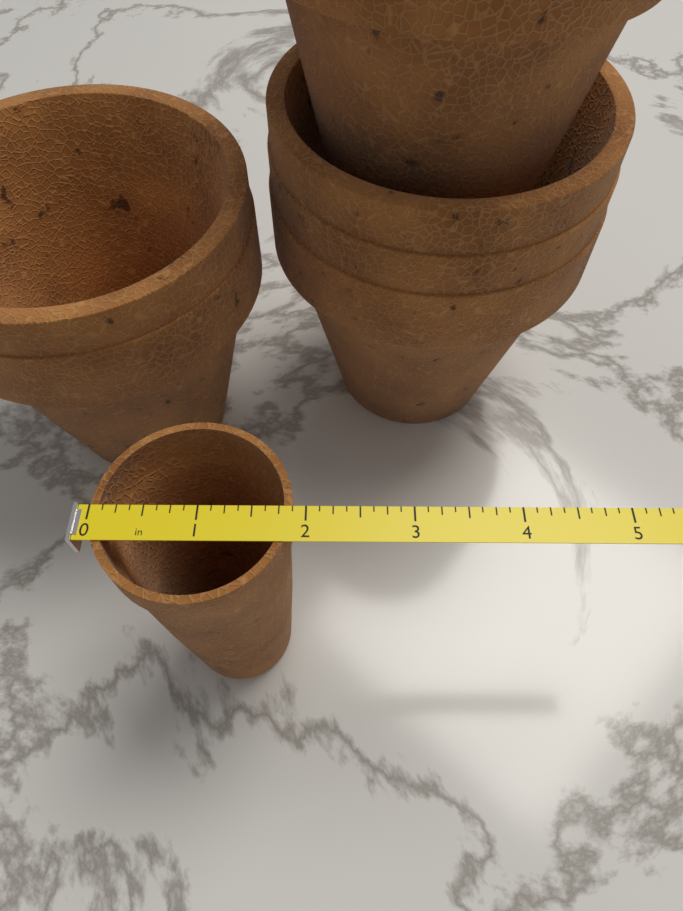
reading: 1.875 in
